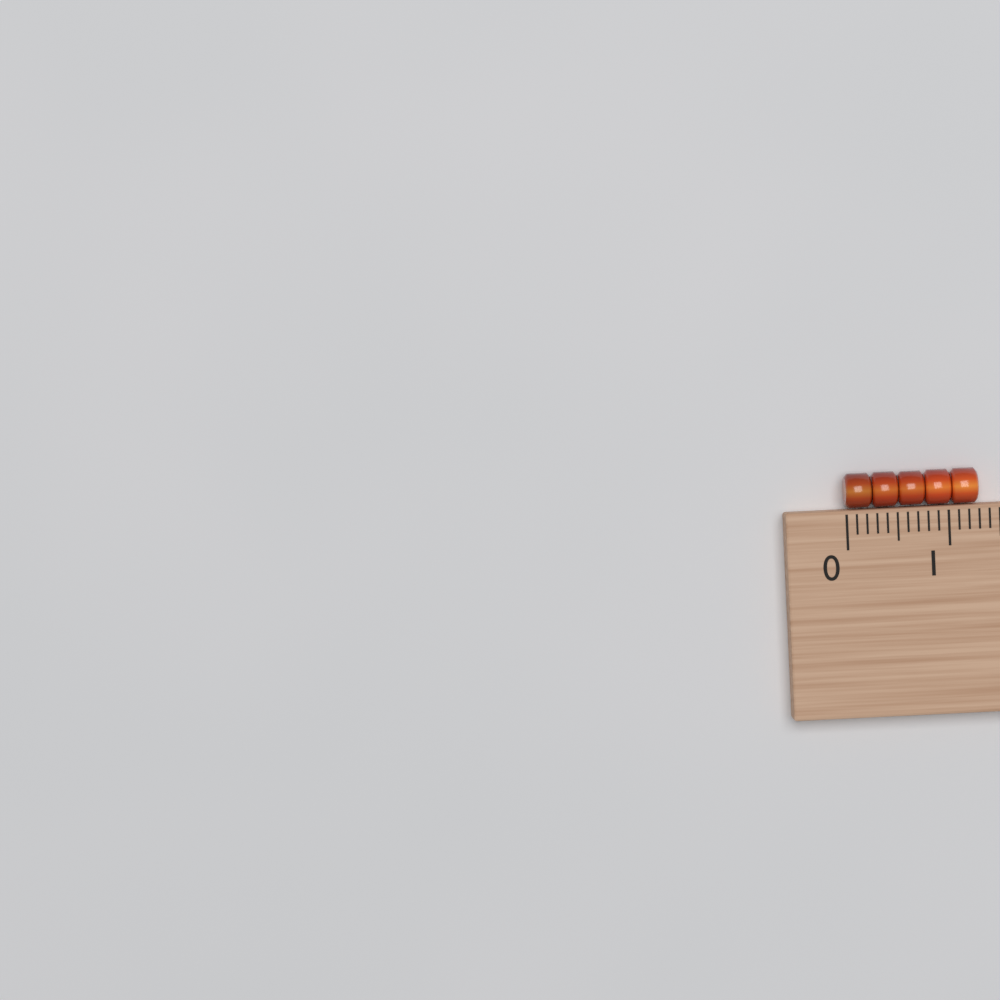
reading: 1.3 (no unit)
